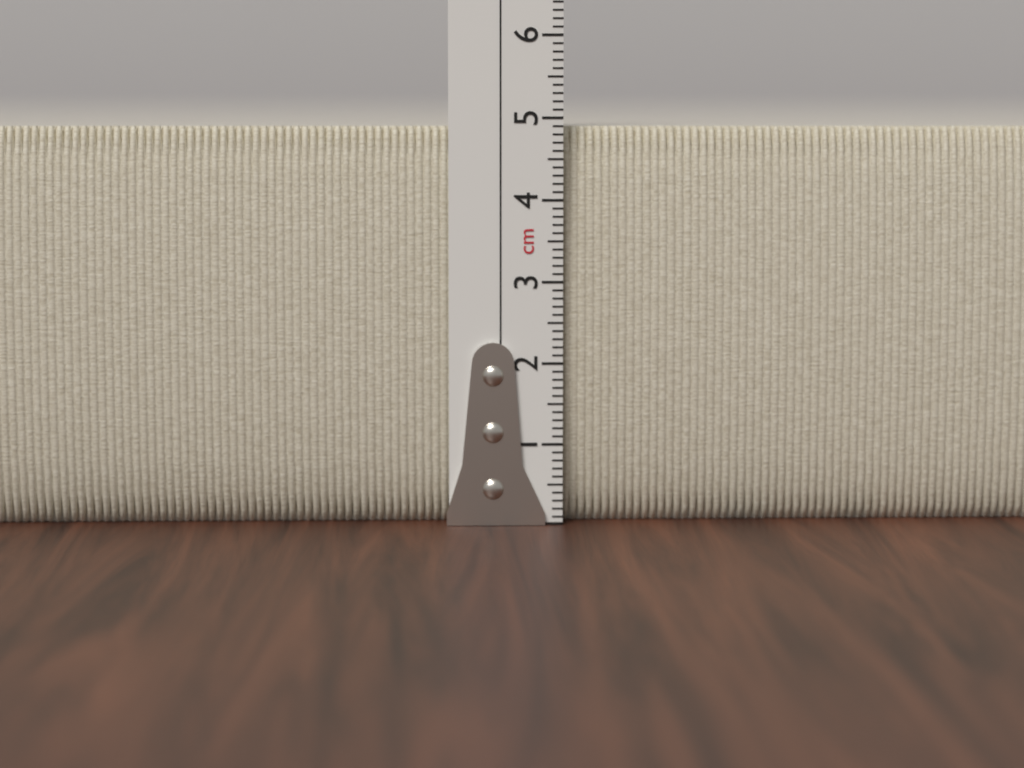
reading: 4.9 cm
